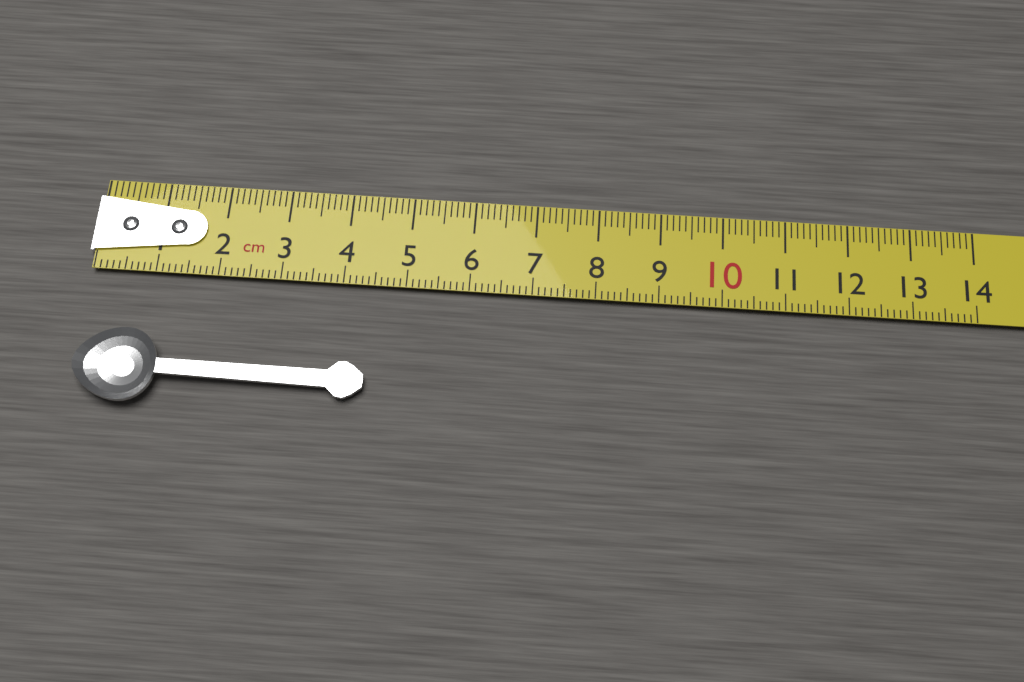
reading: 4.5 cm
